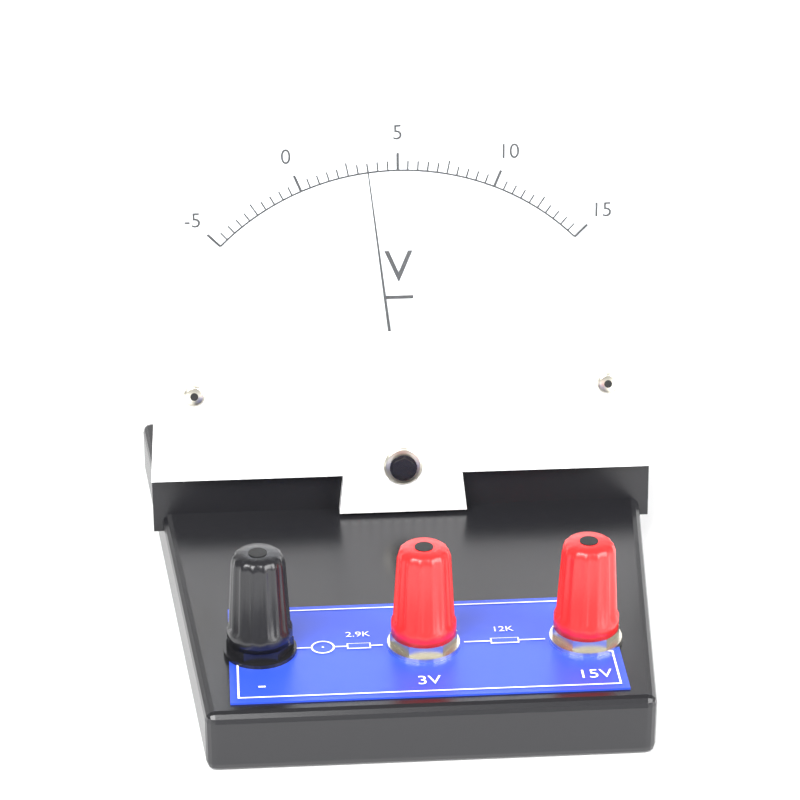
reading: 3.5 V
